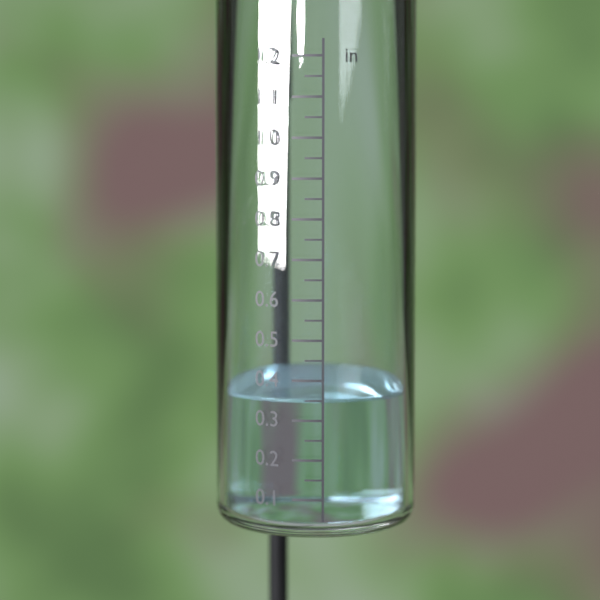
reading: 0.35 in
